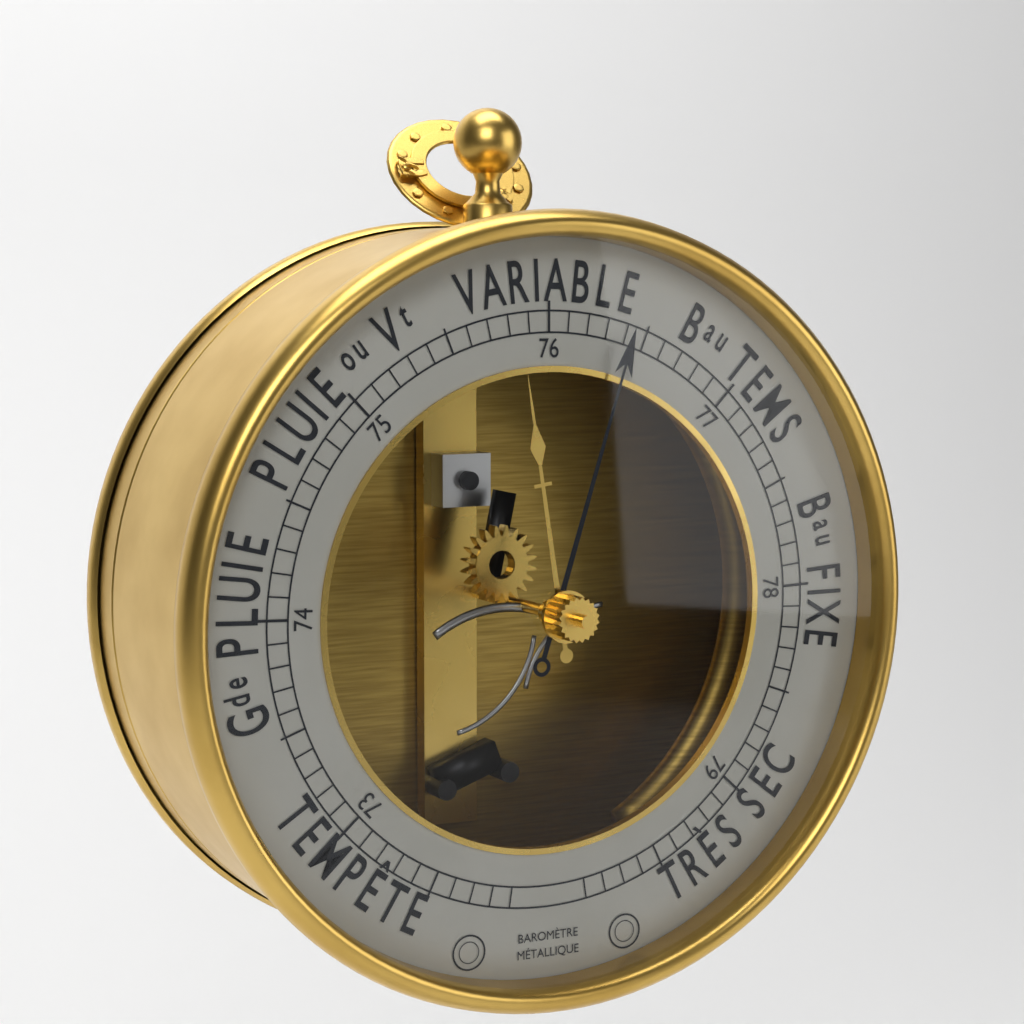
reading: 76.4 (no unit)
